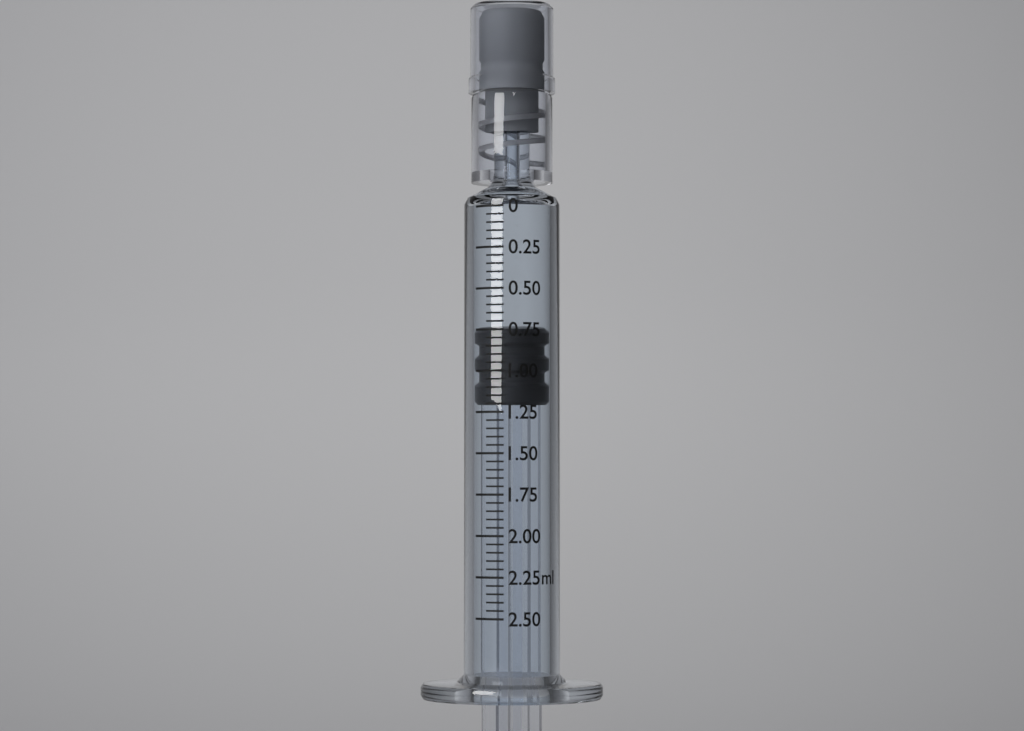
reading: 0.75 ml
